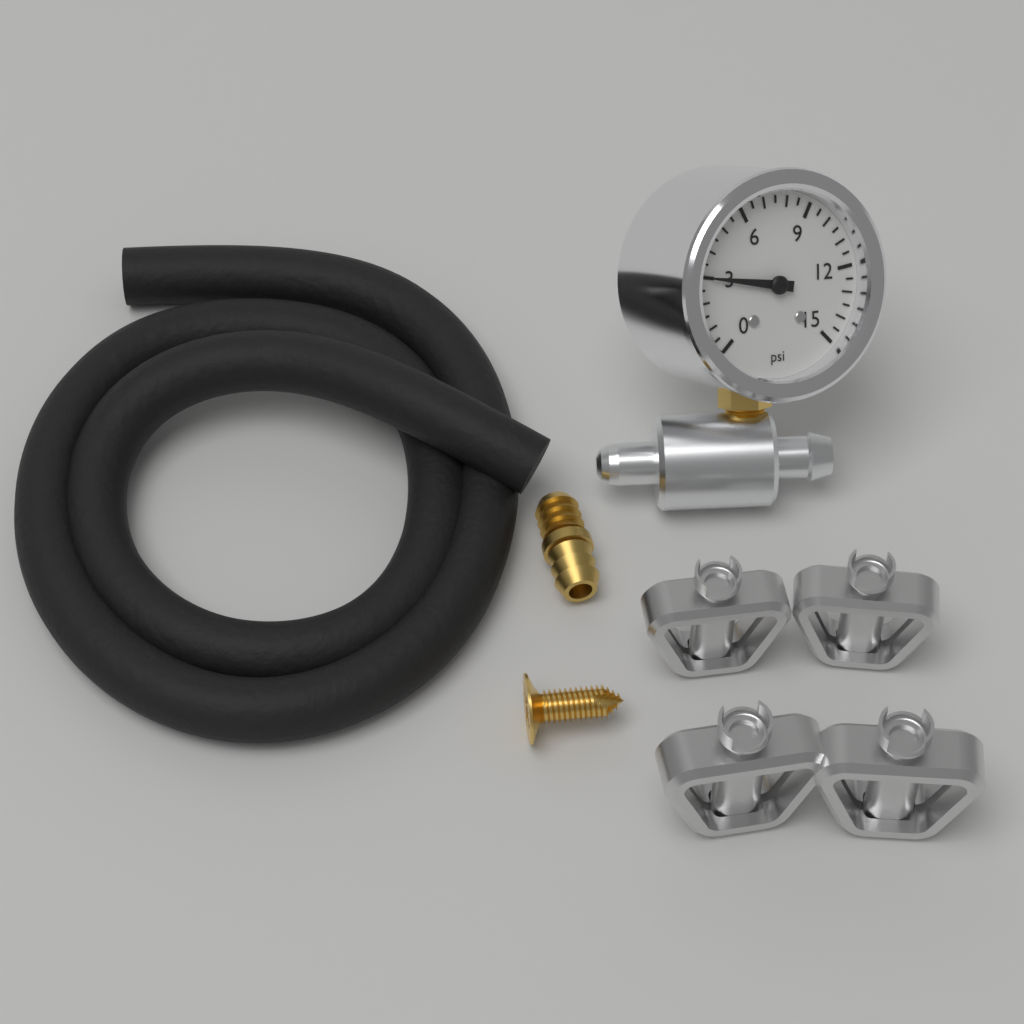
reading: 3.0 psi
